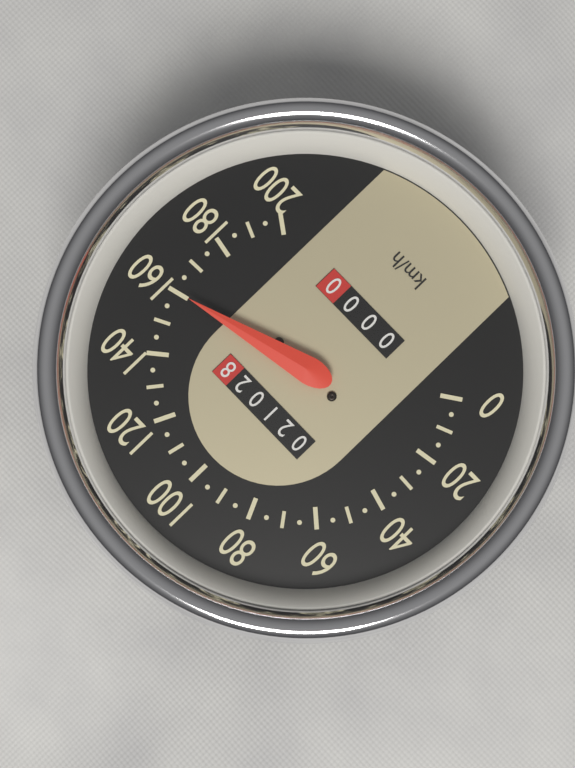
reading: 160 km/h
